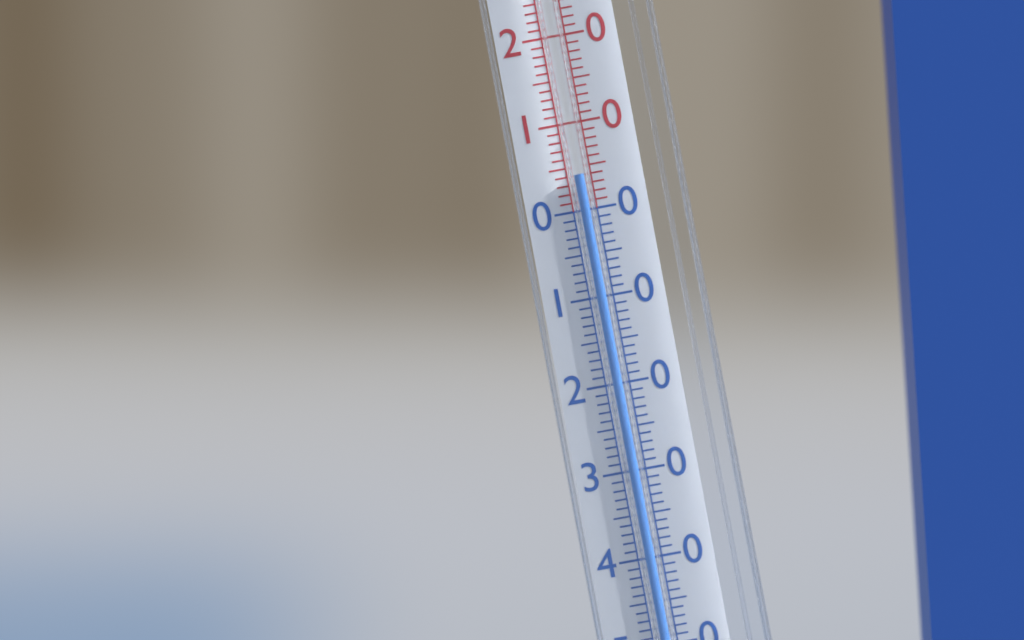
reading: 4 °C
